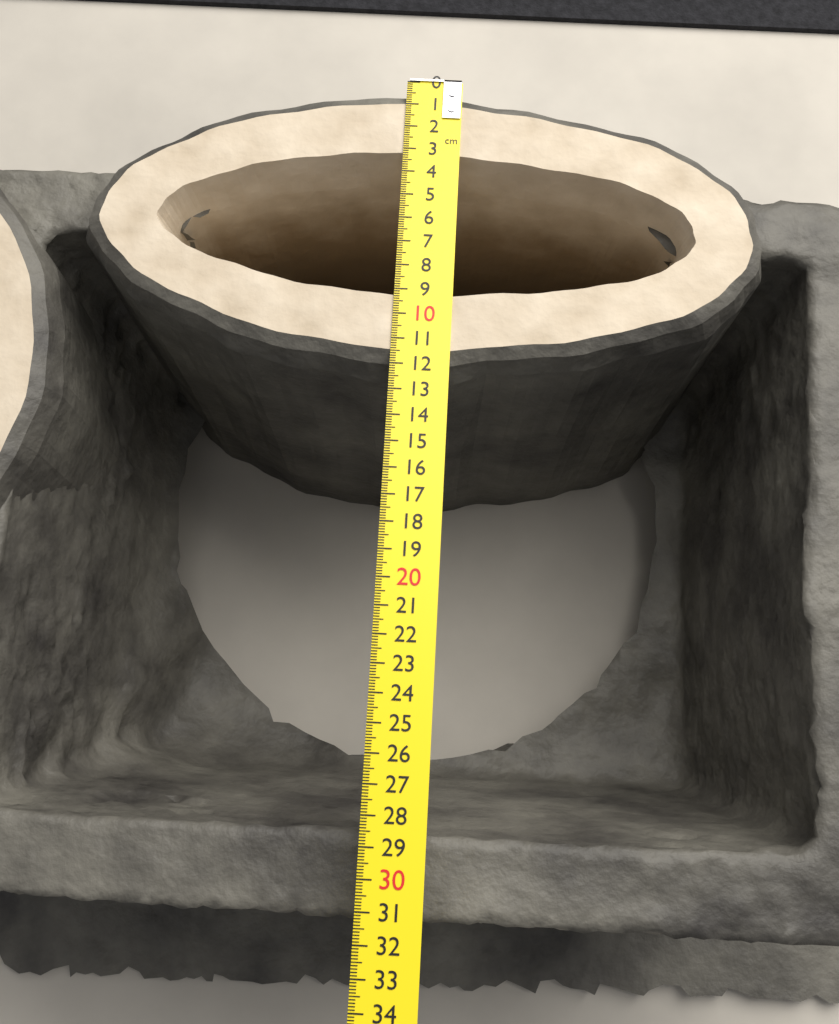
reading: 12.4 cm
